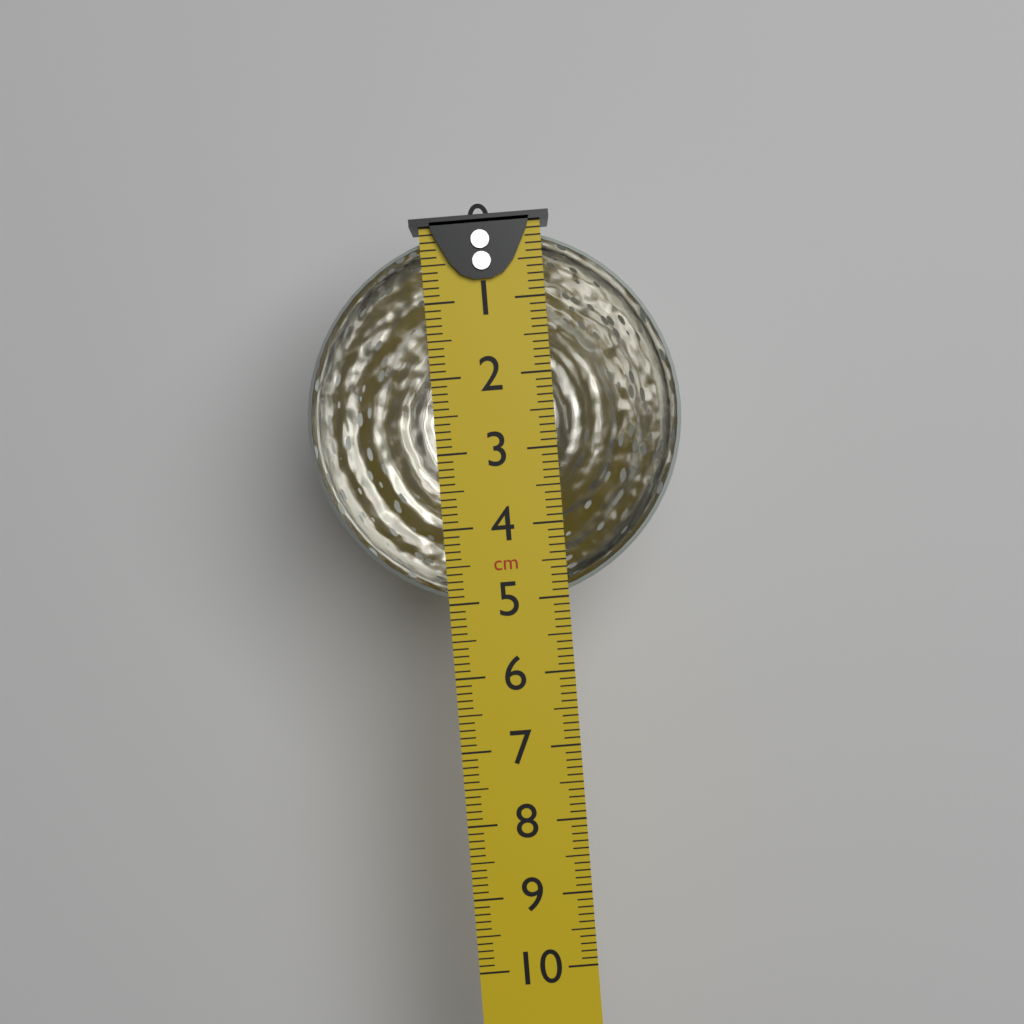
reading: 5.1 cm
